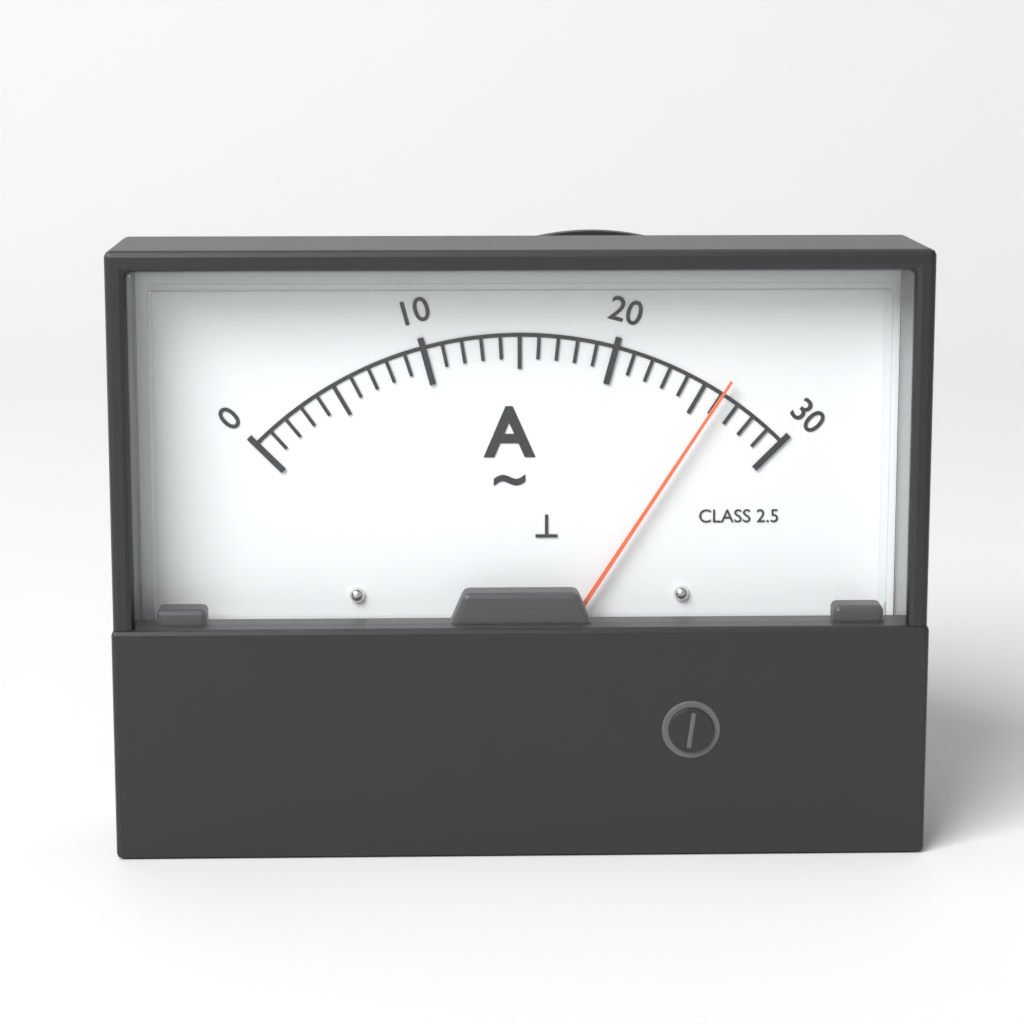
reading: 26 A
